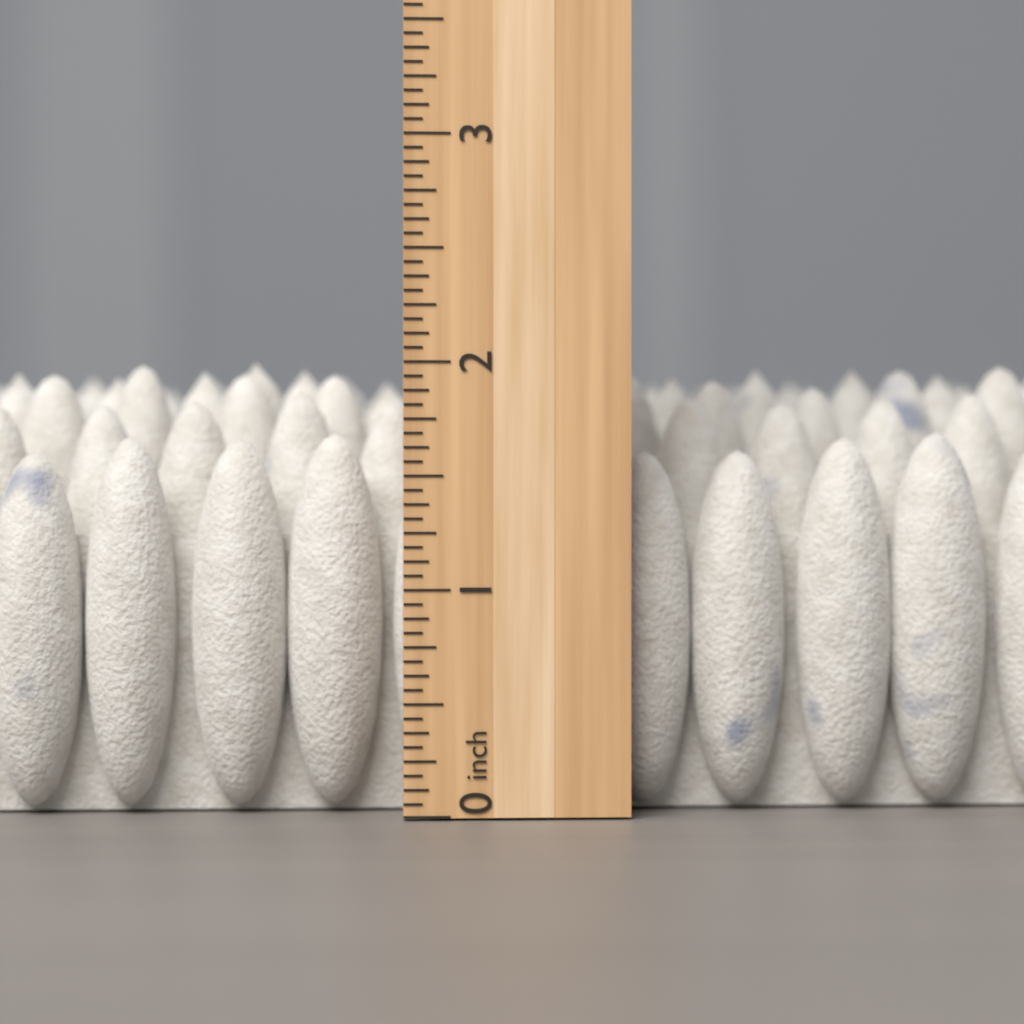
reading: 2.0625 inch
